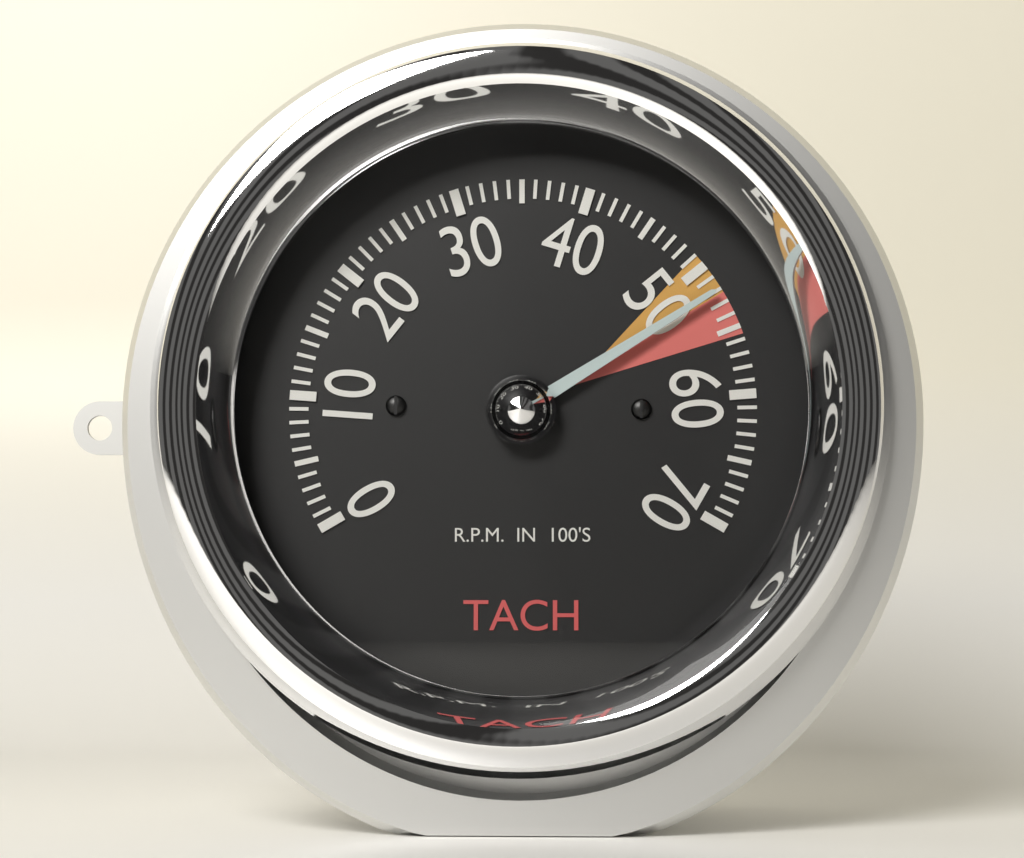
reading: 52 RPM x100
